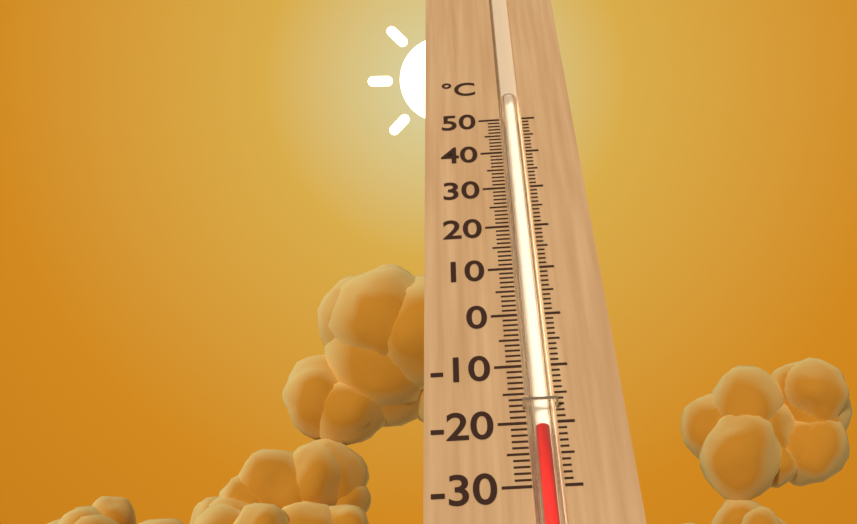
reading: -21 °C
